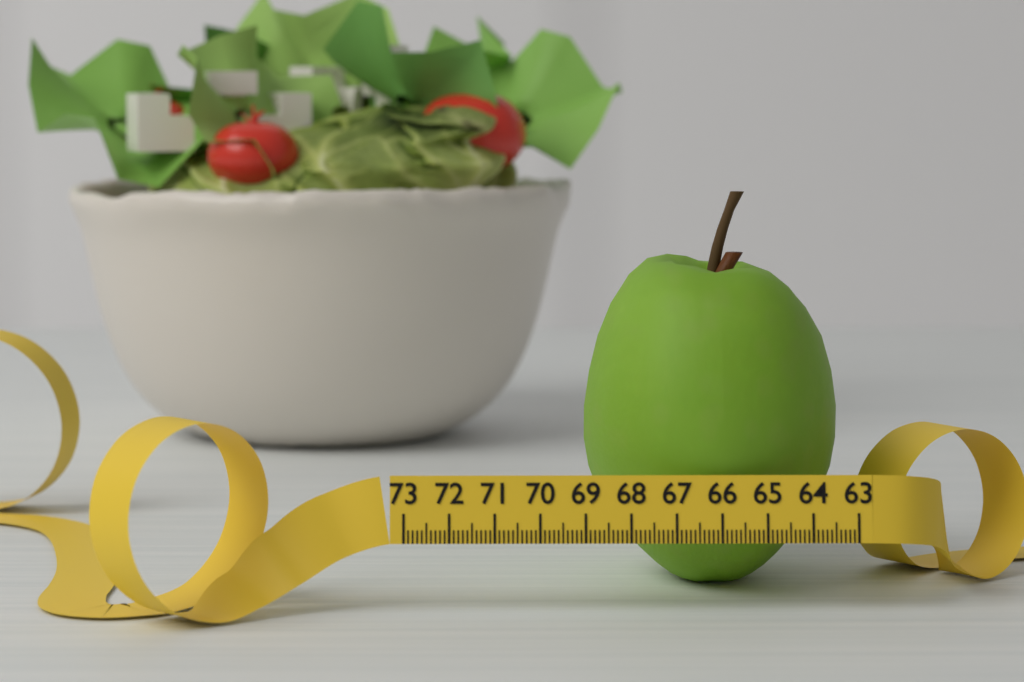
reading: 68.9 (no unit)
